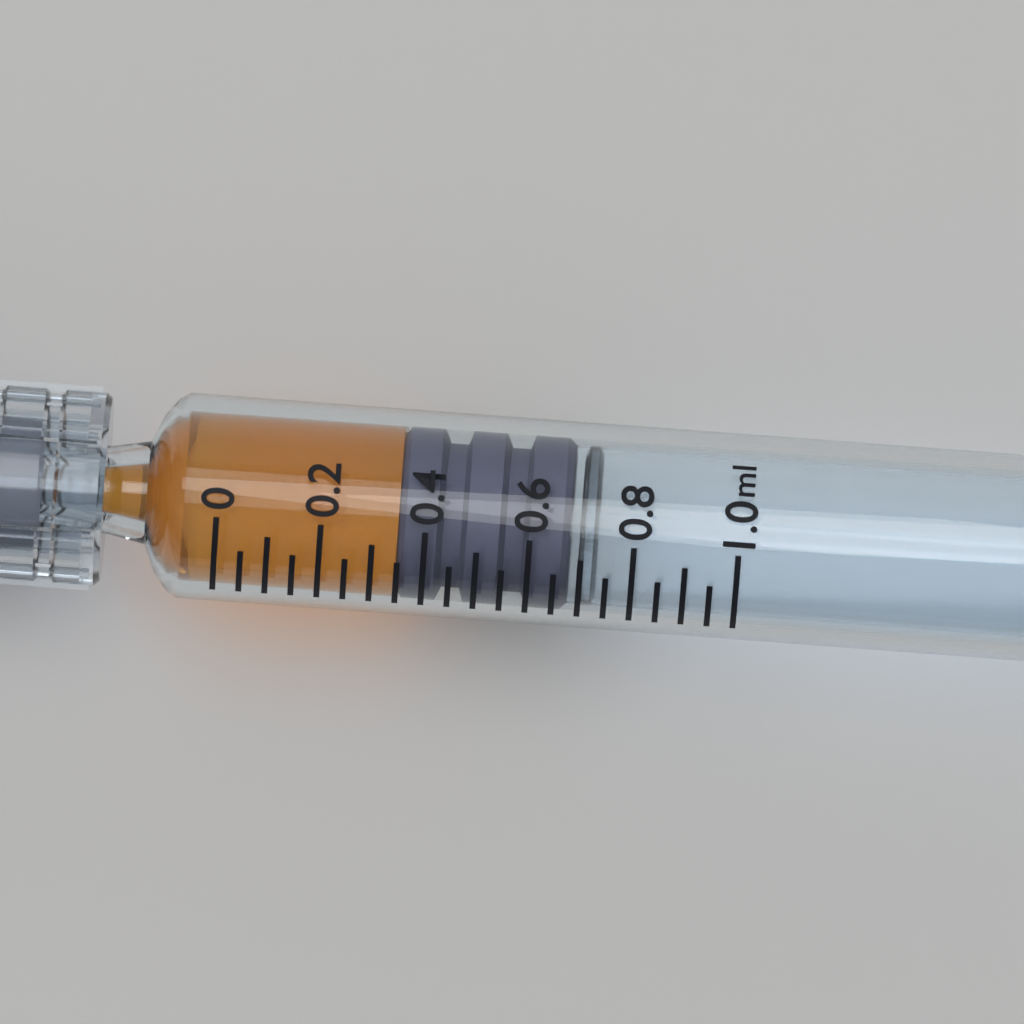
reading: 0.35 ml
